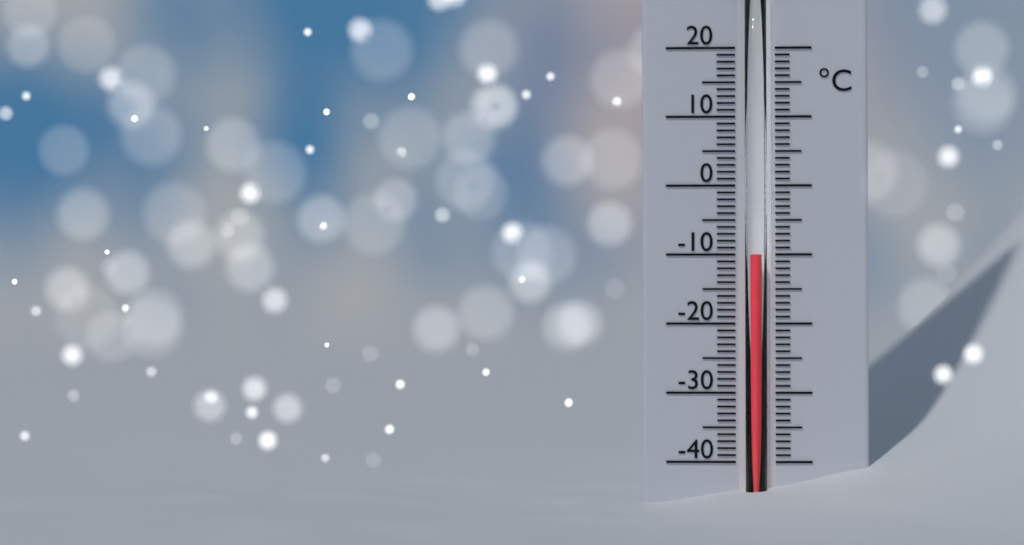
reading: -10 °C
